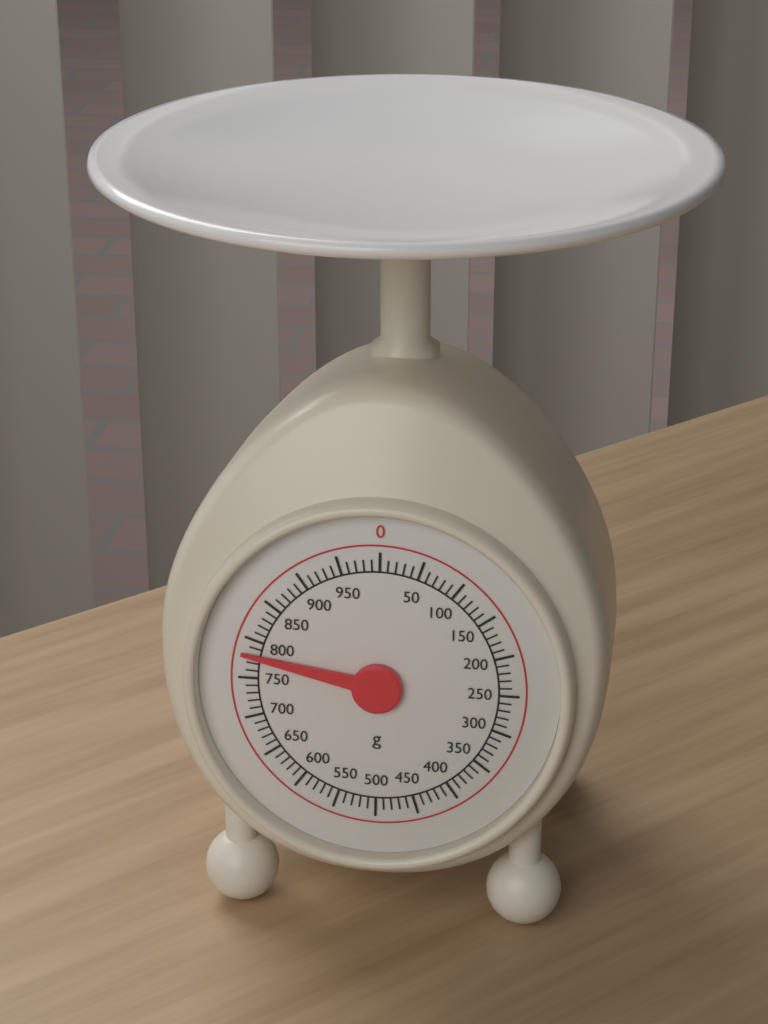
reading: 780 g
